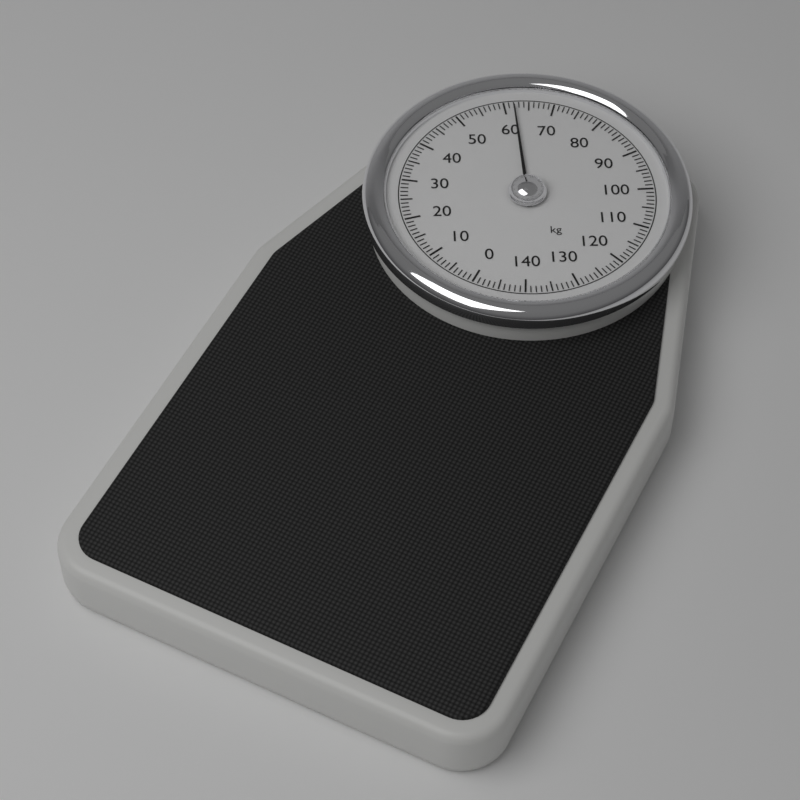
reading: 62 kg
